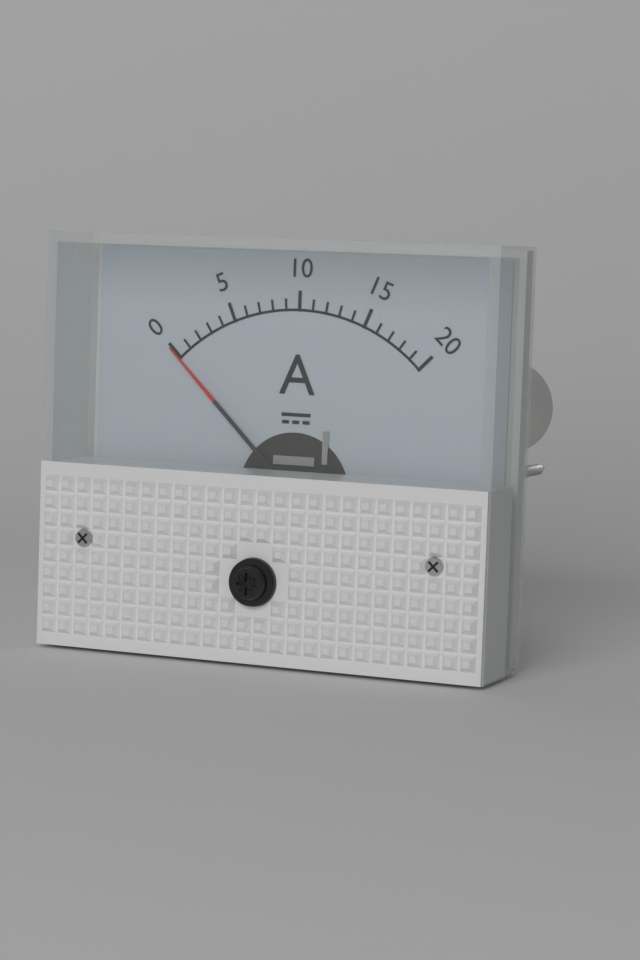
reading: 0 A
